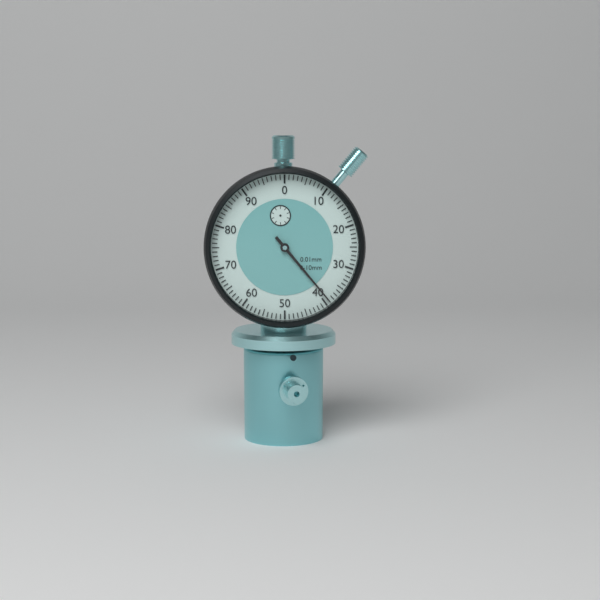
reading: 0.39 mm
